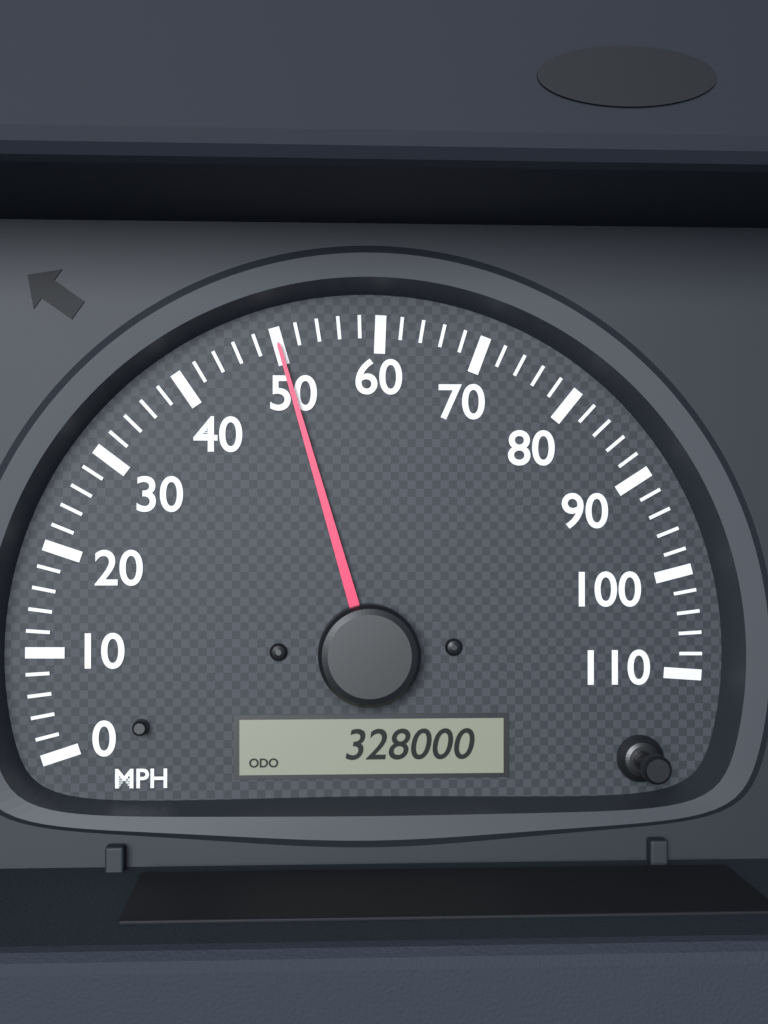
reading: 50 MPH
